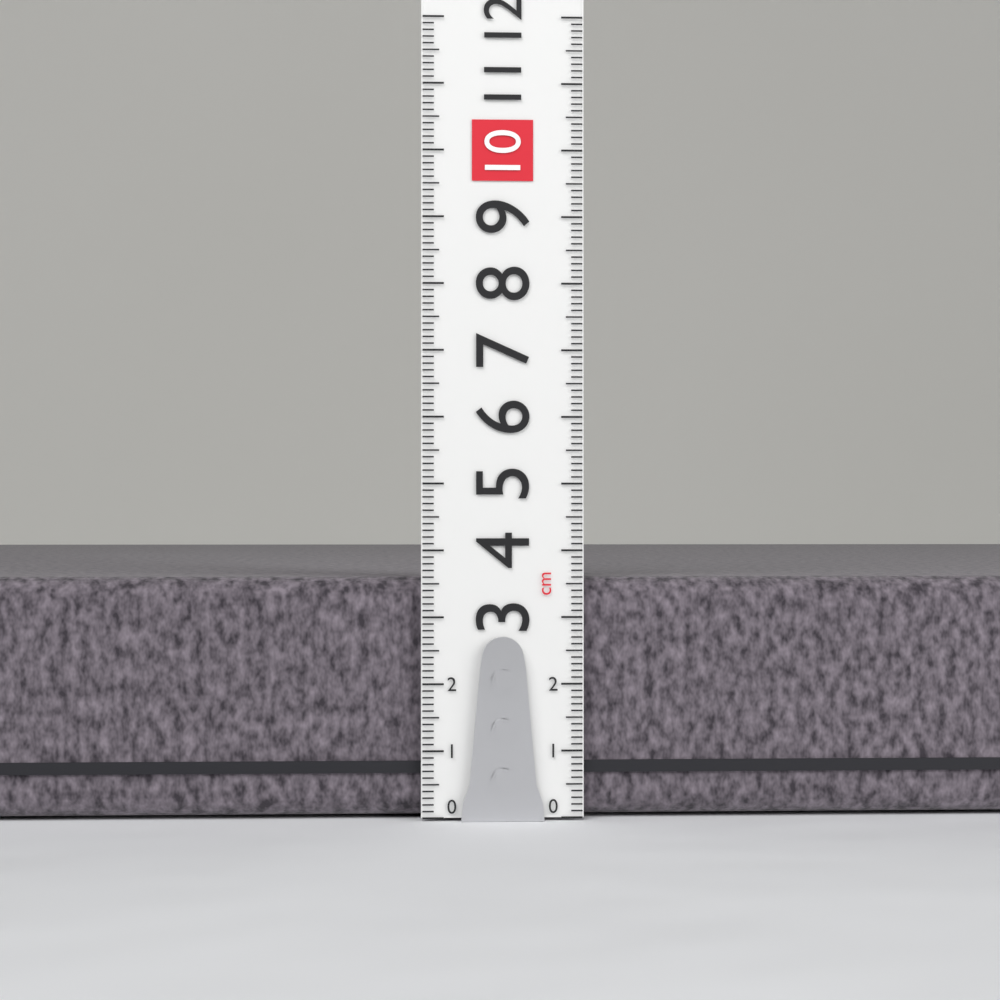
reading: 3.6 cm
